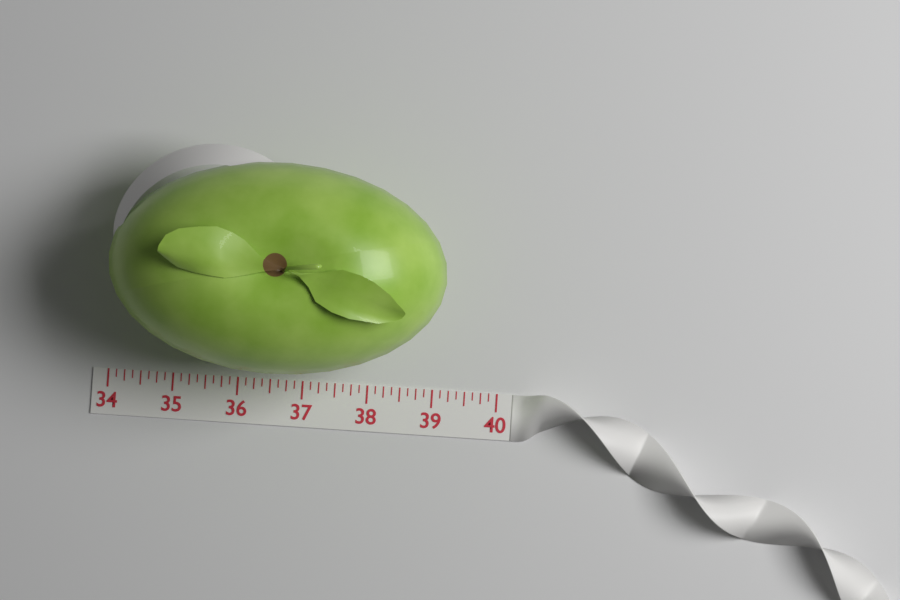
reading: 39.125 (no unit)
